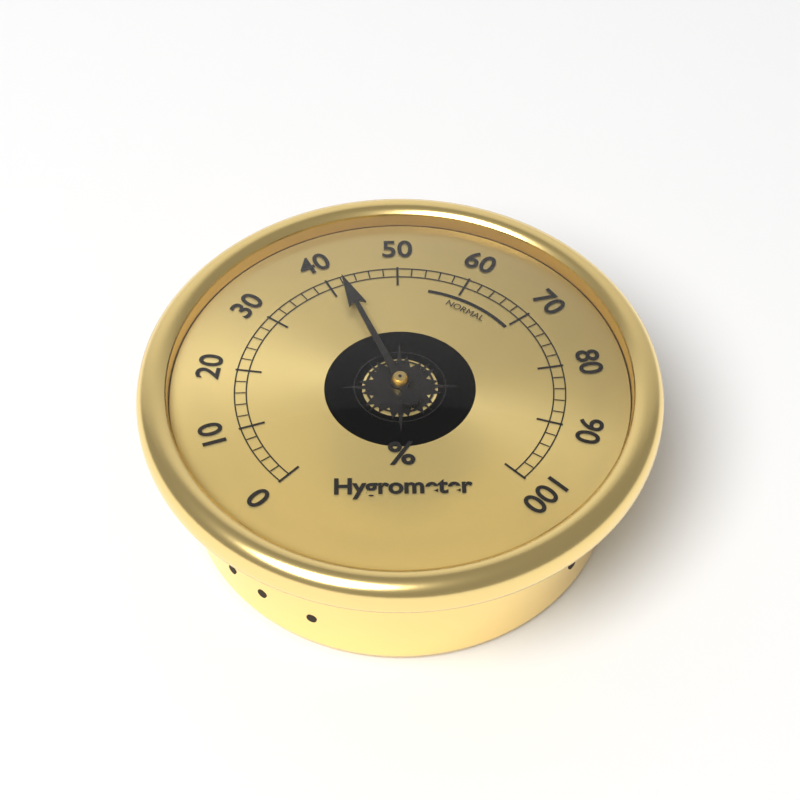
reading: 42 %
